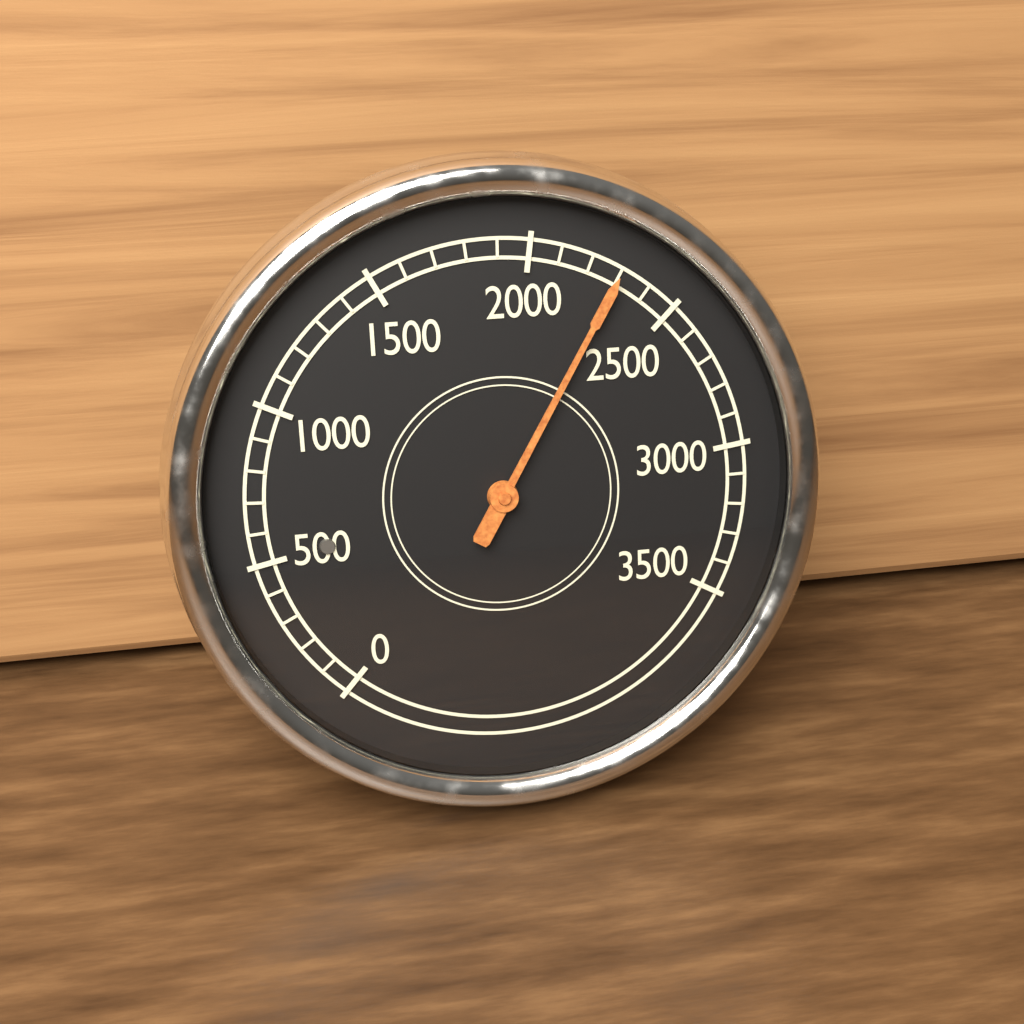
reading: 2300 (no unit)
